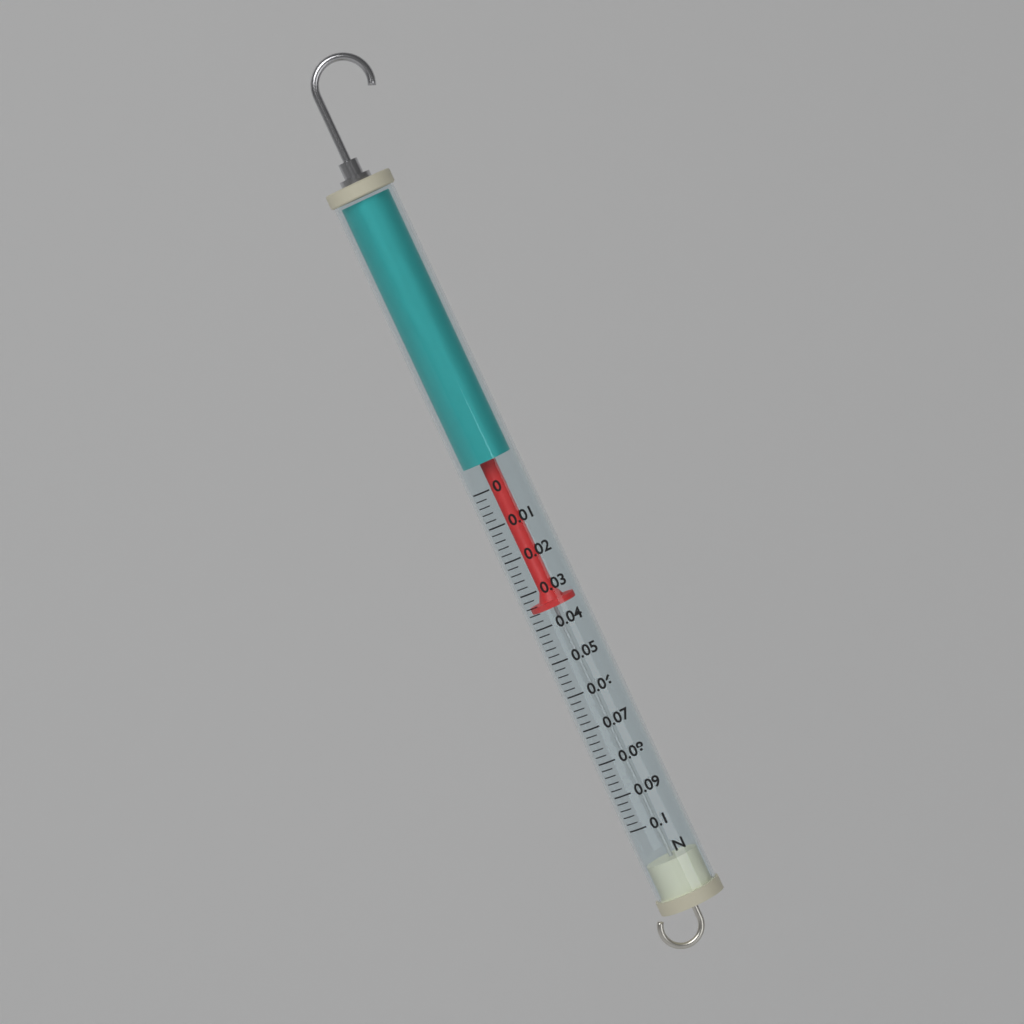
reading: 0.036 N
